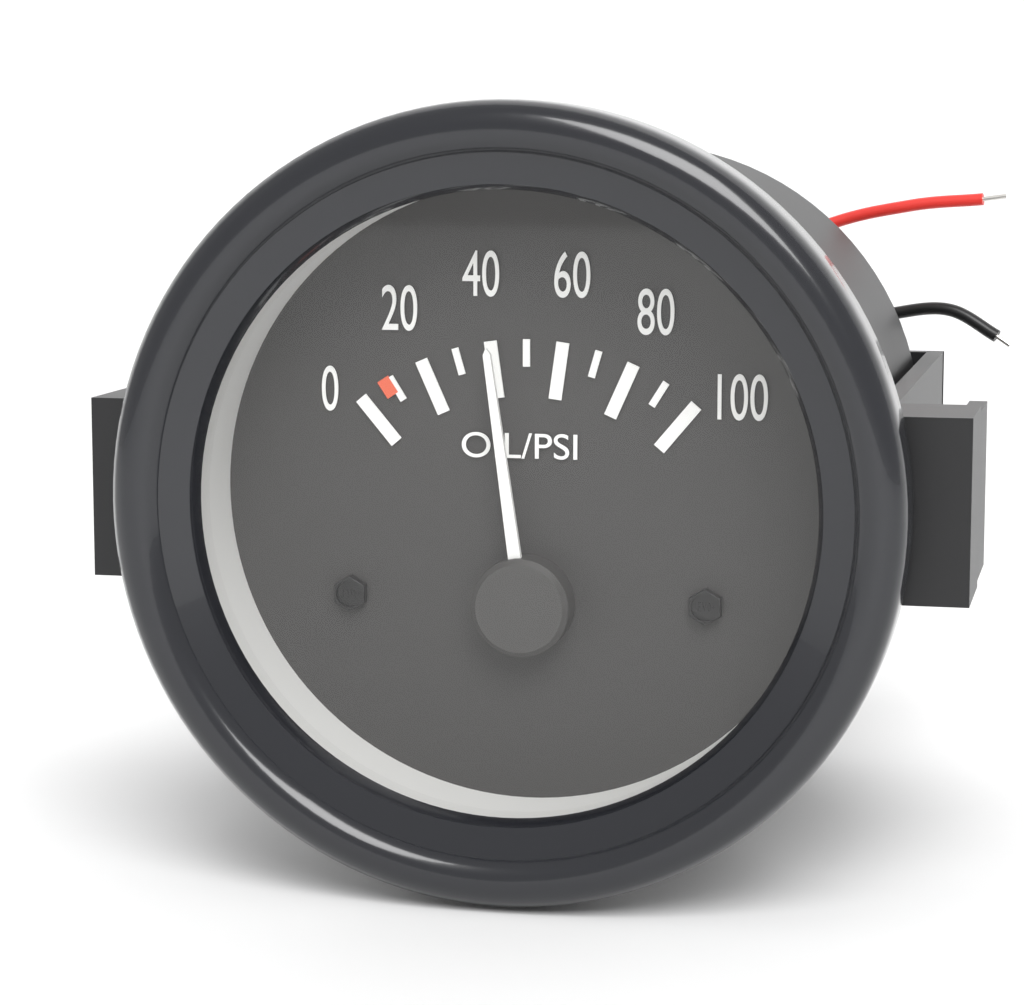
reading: 40 psi
